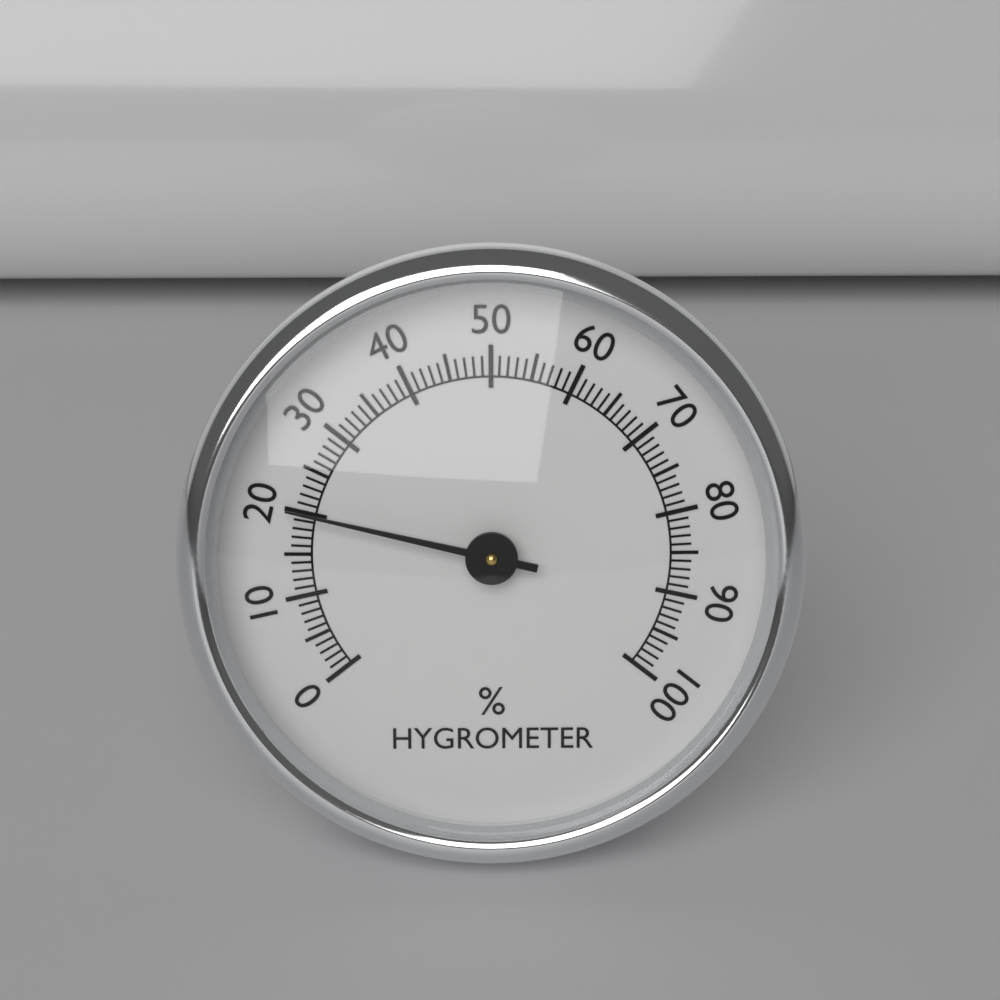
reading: 20 %
